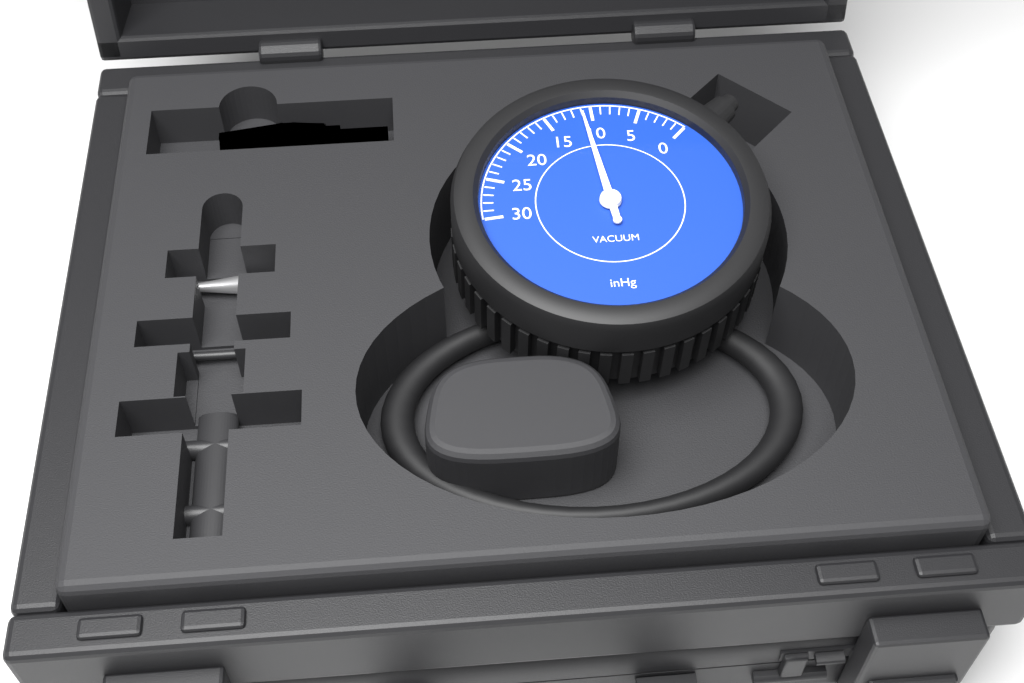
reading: 11 inHg
